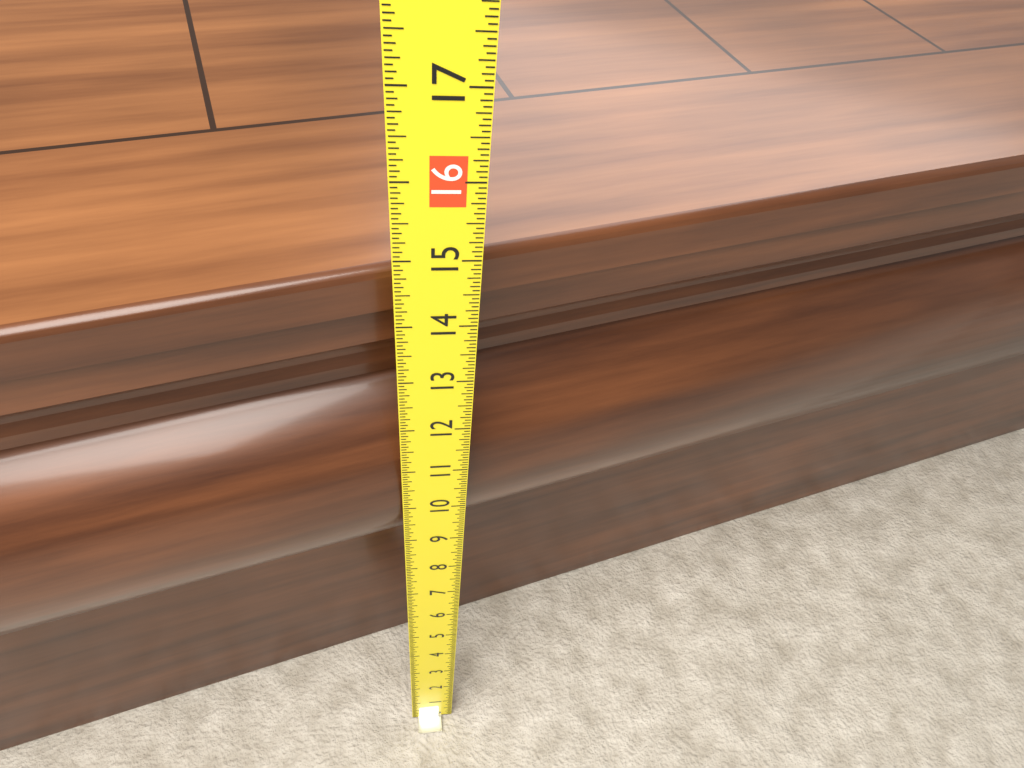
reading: 14.5000 (no unit)
